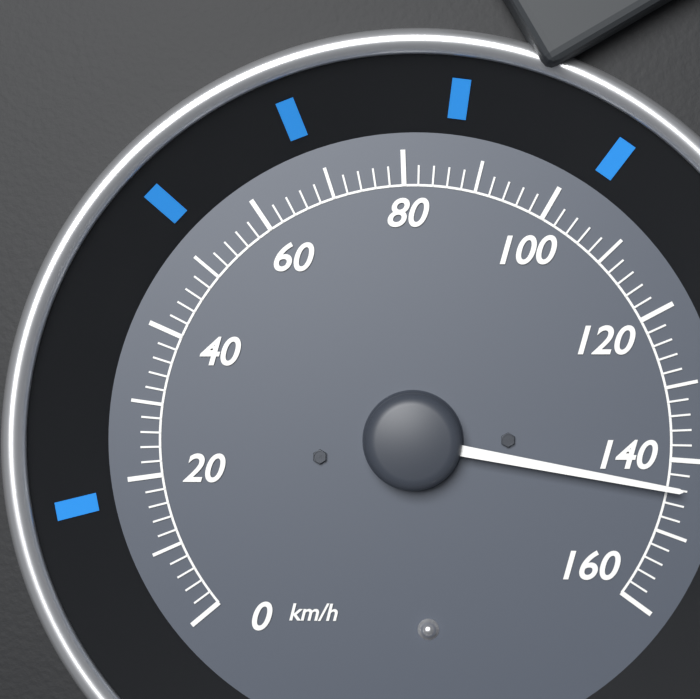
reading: 144 km/h
